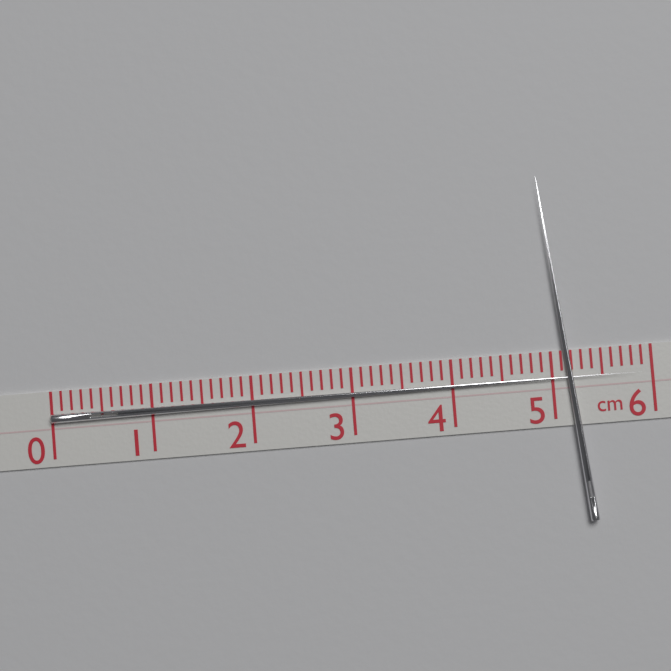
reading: 5.9 cm
